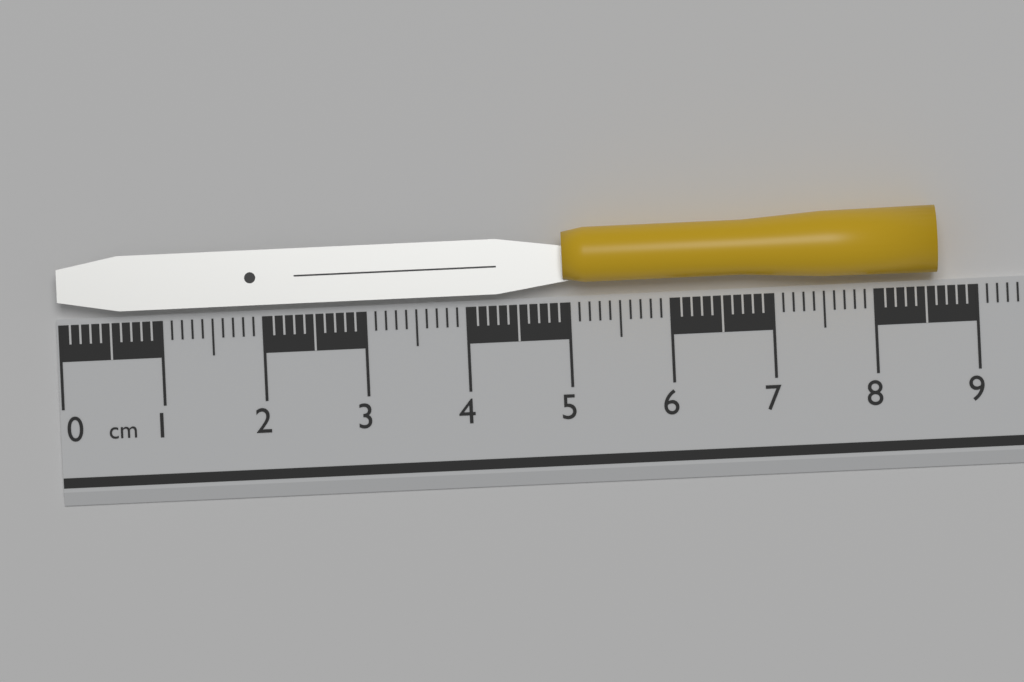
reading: 8.6 cm
